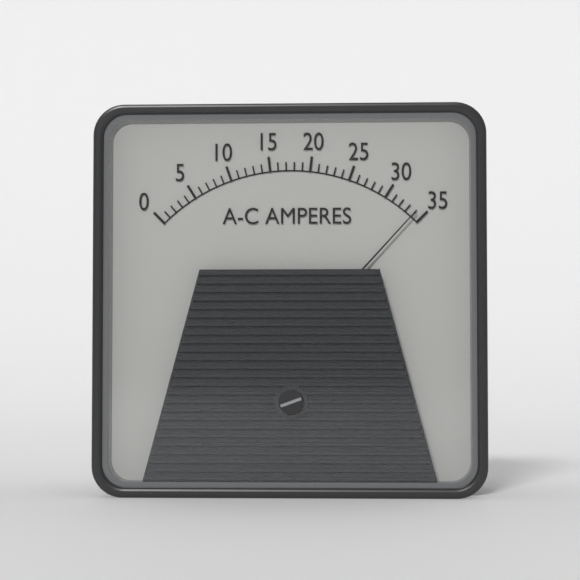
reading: 34 A
